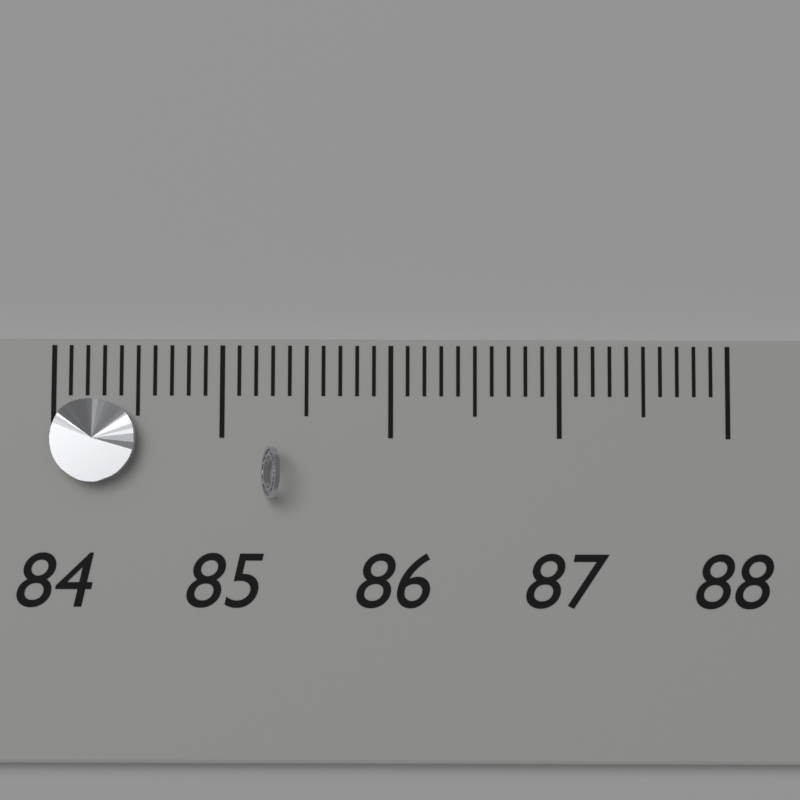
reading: 84.5 (no unit)
